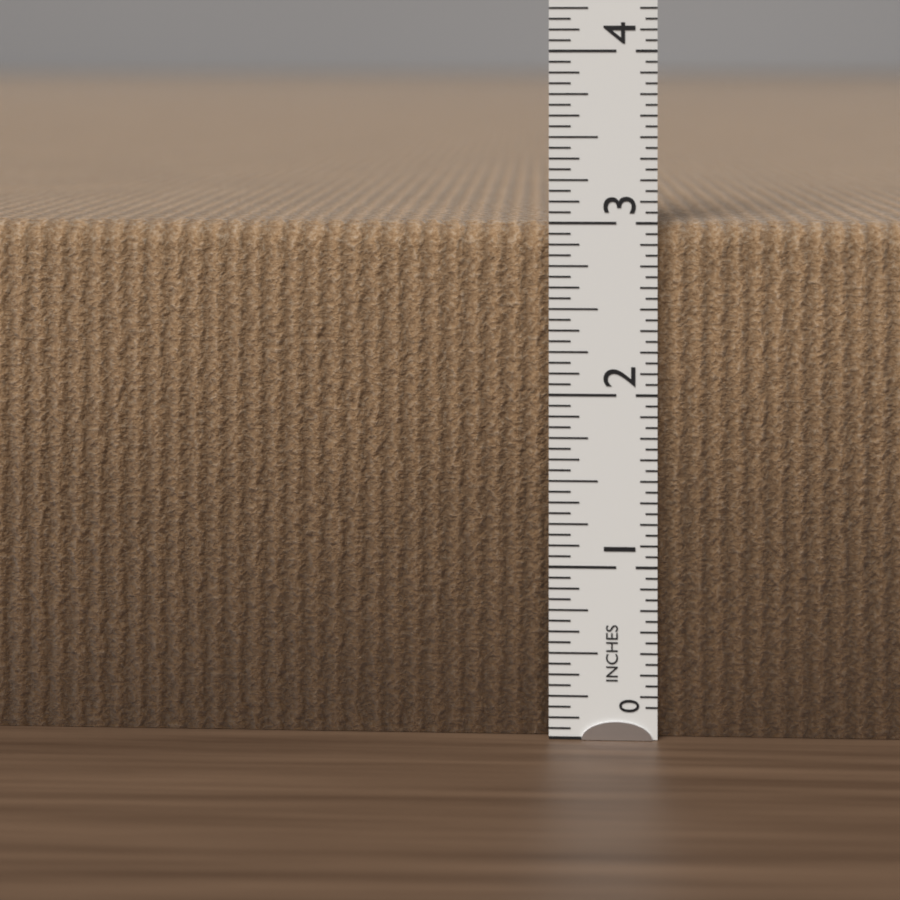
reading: 3.0000 in
